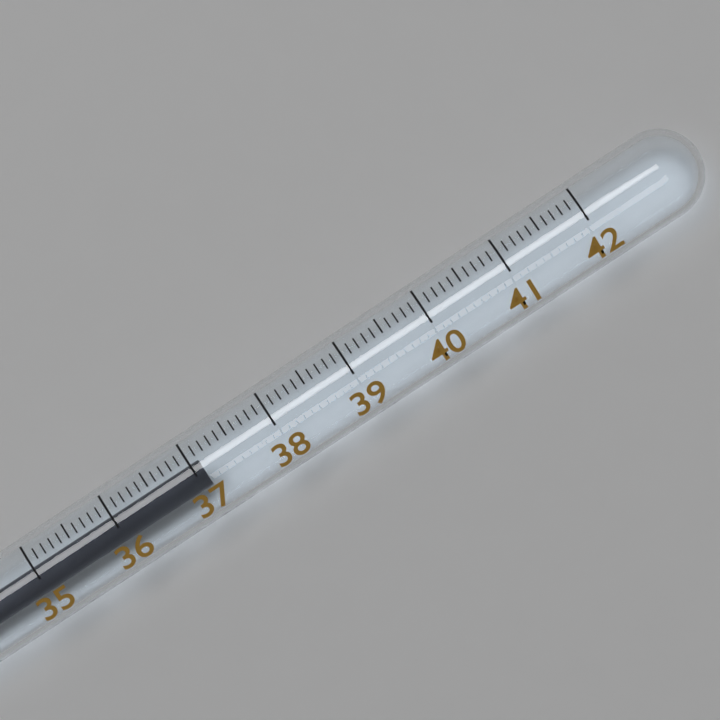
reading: 37.1 (no unit)
